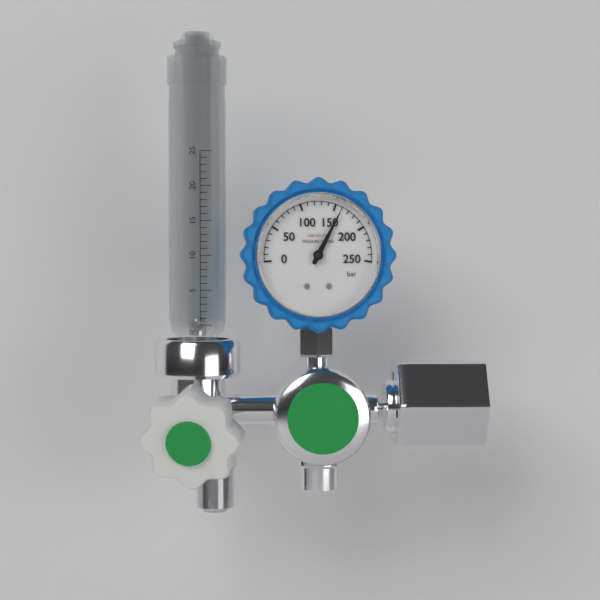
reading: 160 bar
